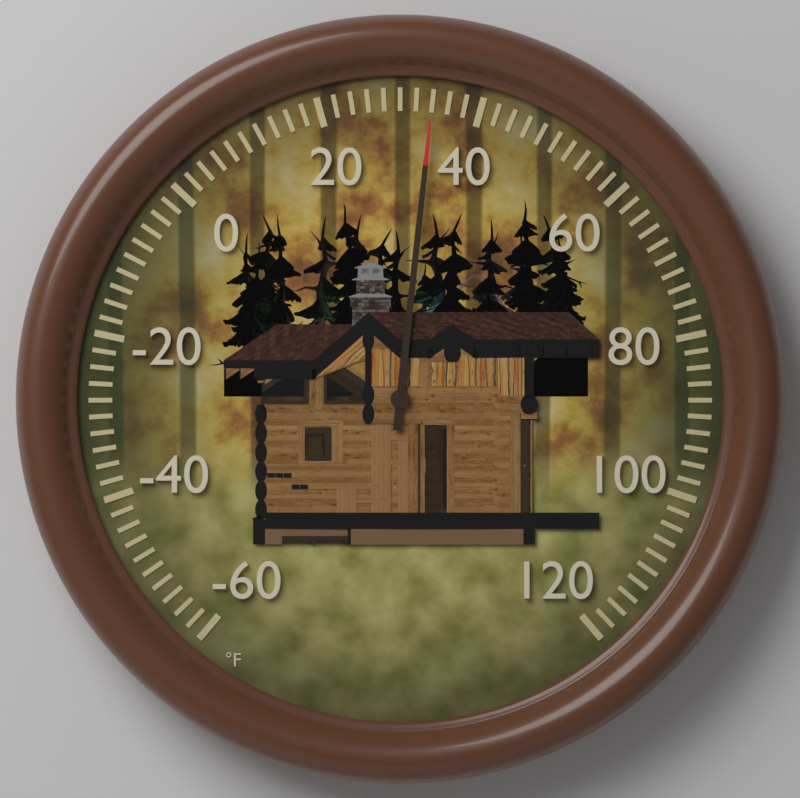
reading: 34 °F
